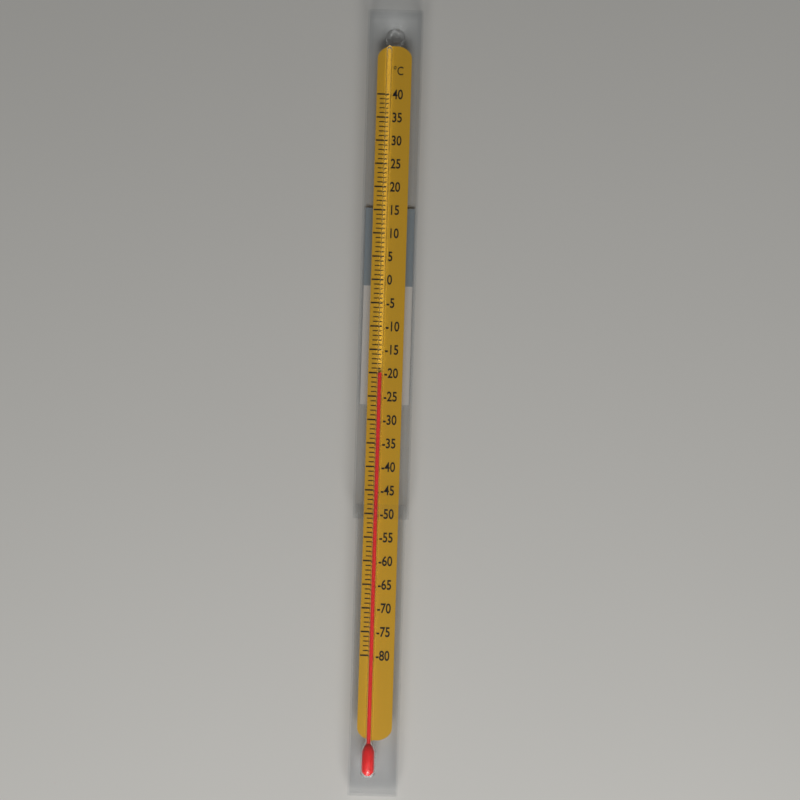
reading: -20 °C
